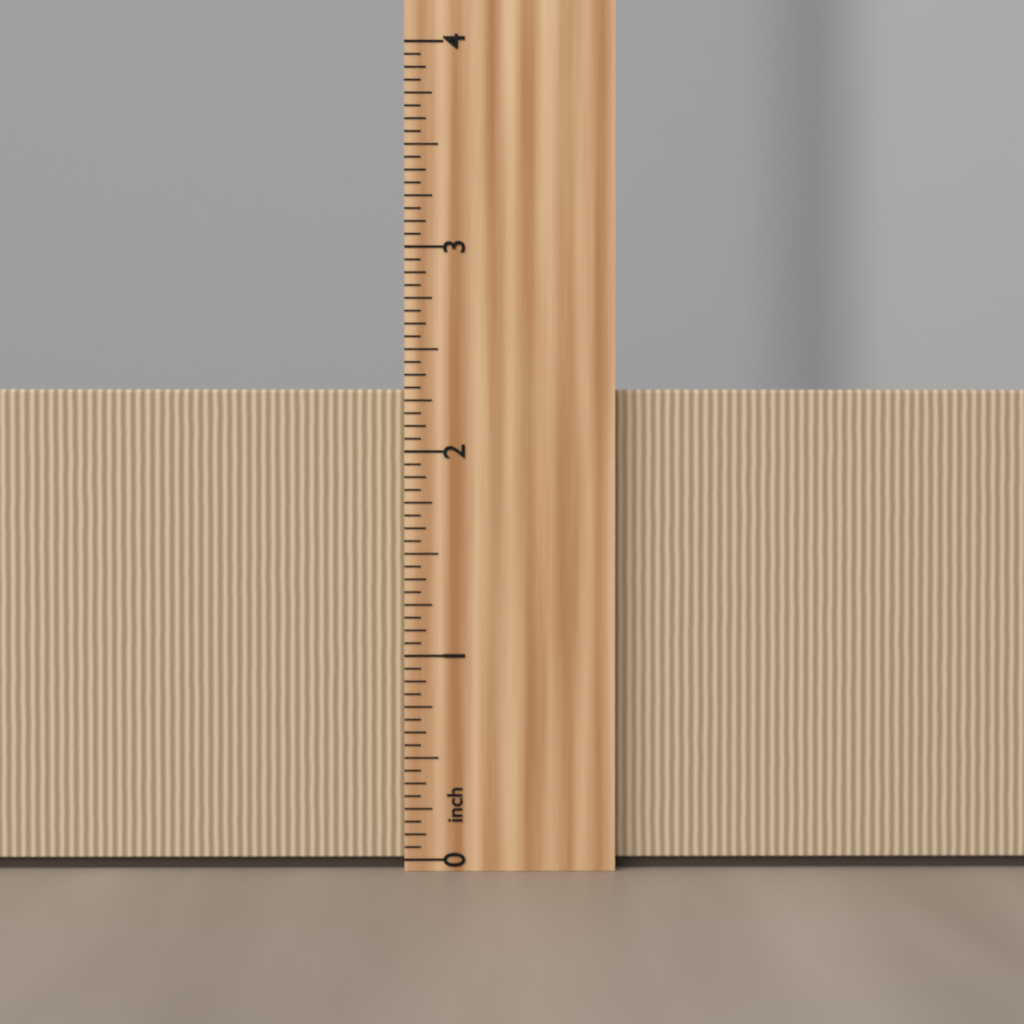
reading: 2.3125 inch
